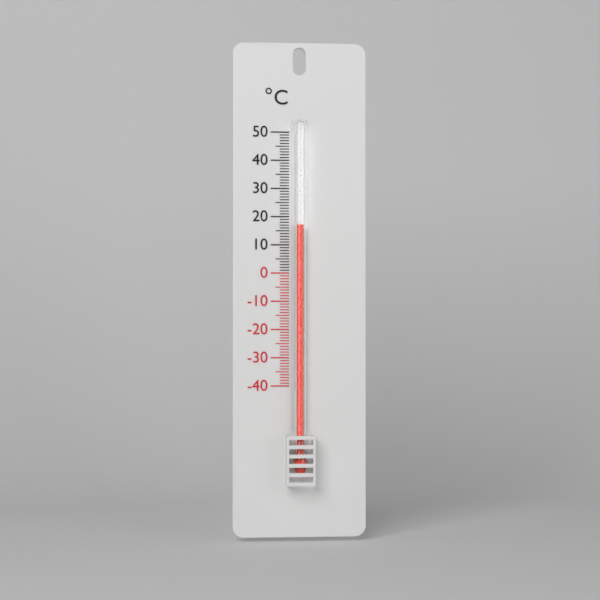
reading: 17 °C
